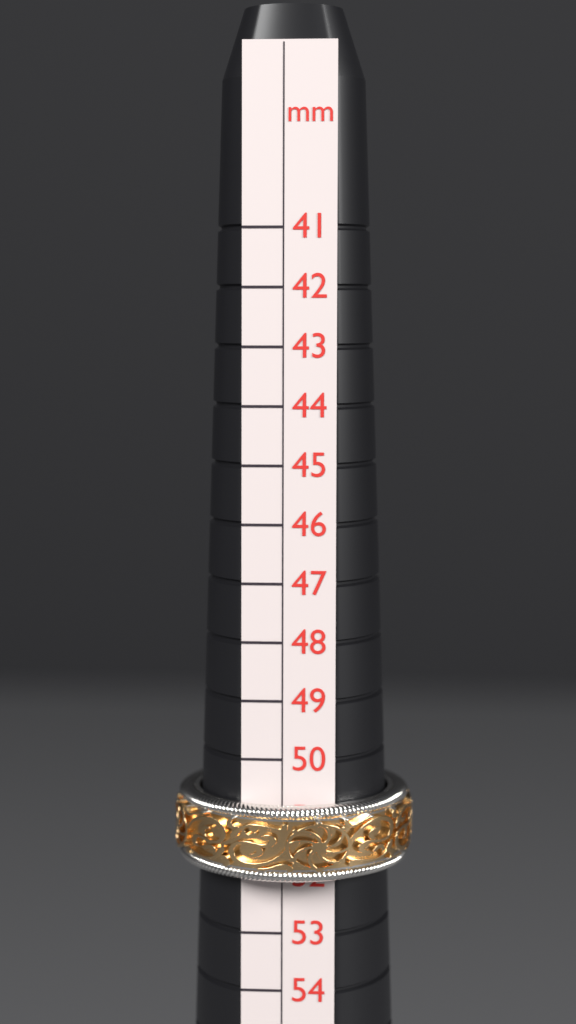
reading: 52 mm
